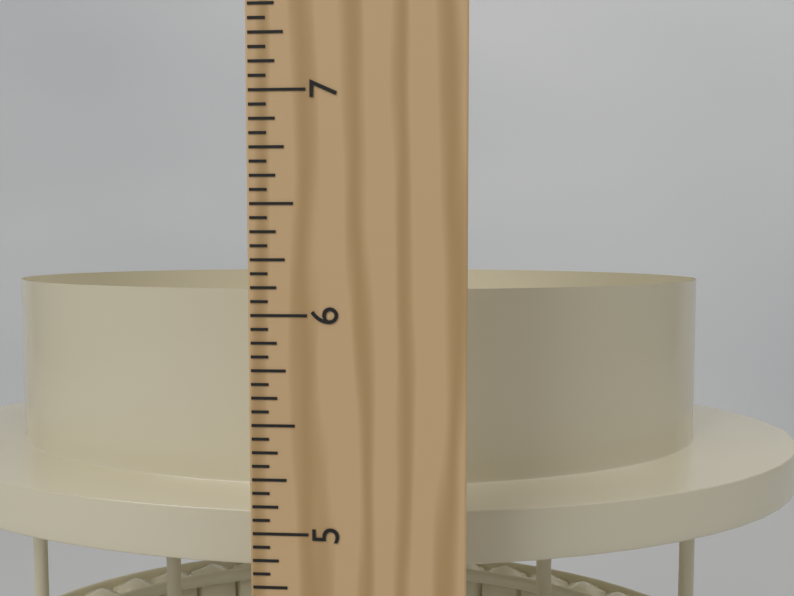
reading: 6.0625 in
